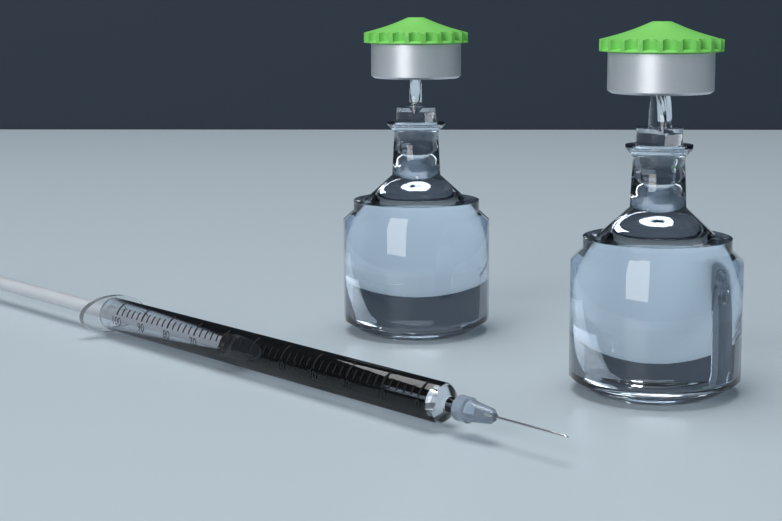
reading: 58 (no unit)
